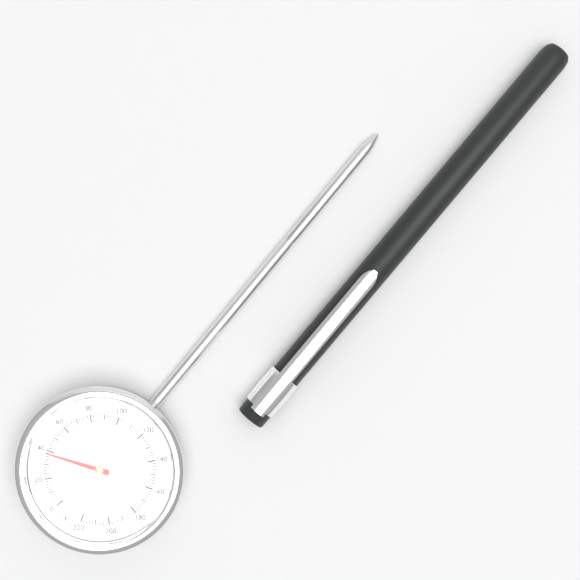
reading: 38 °F
